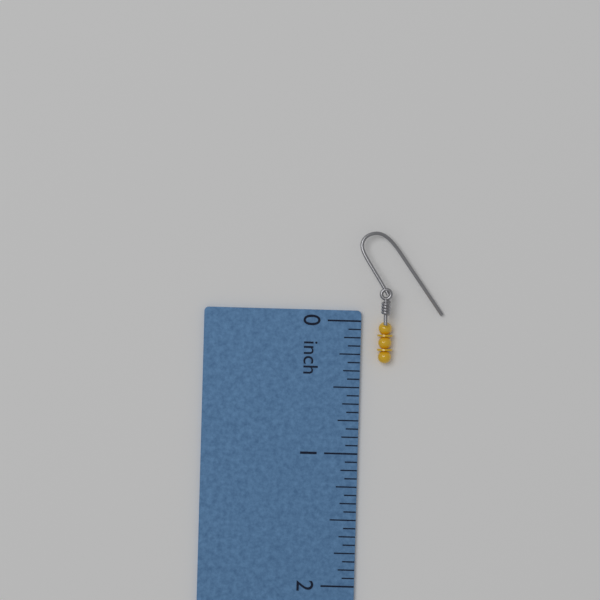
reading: 0.3125 inch
